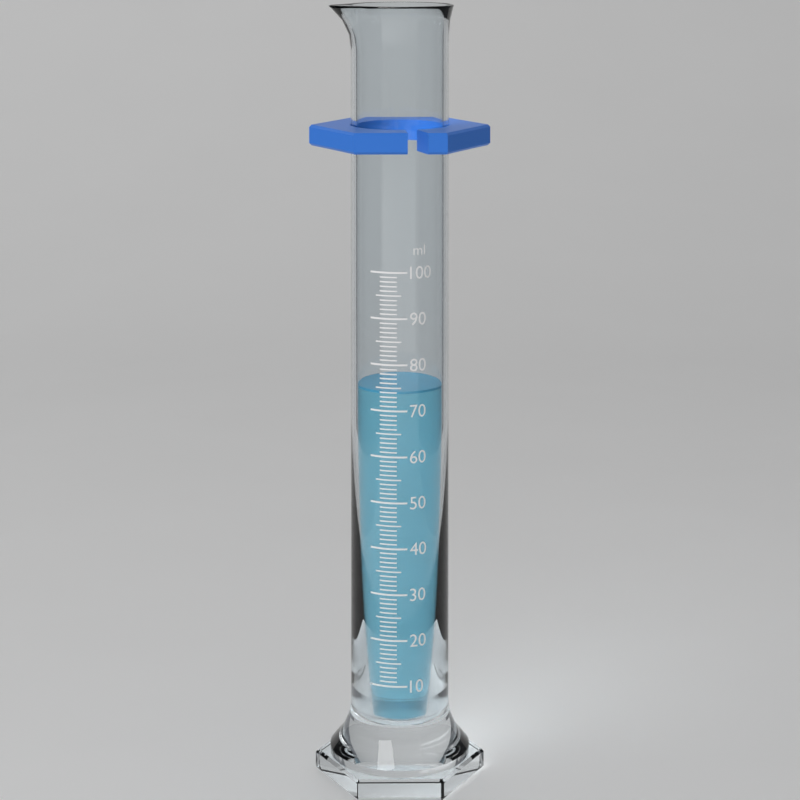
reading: 74 ml
